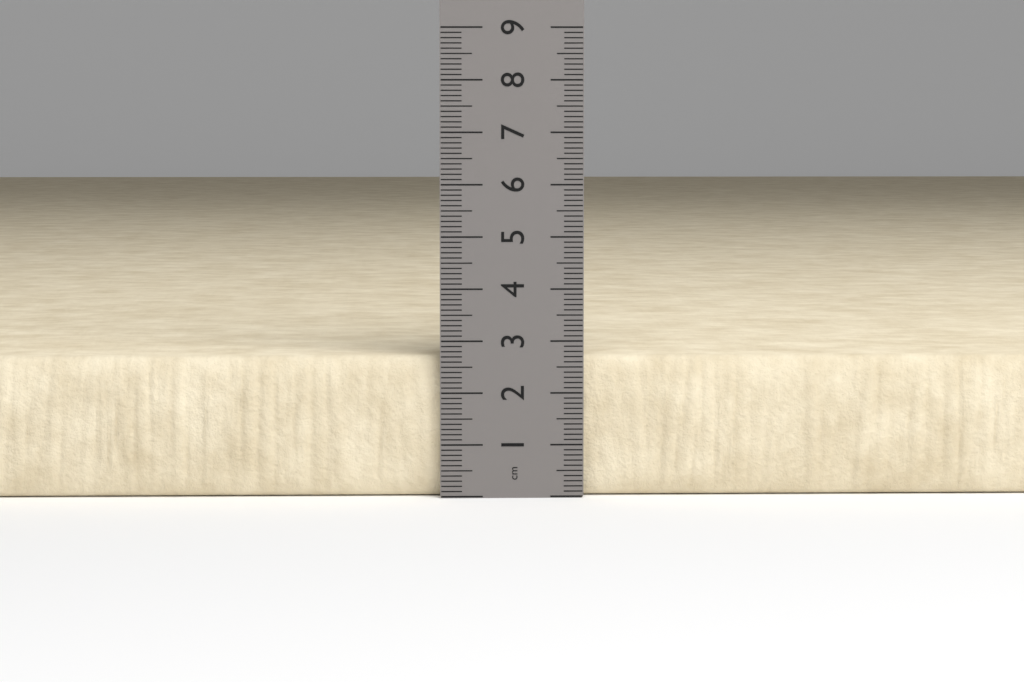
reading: 2.7 cm
